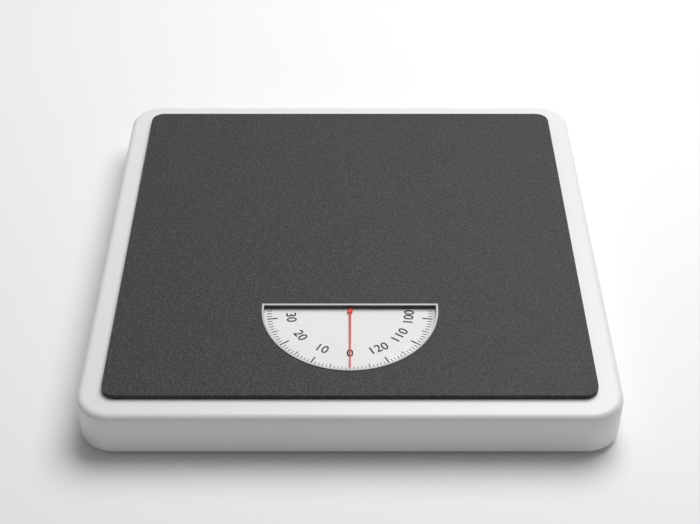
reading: 0 (no unit)
